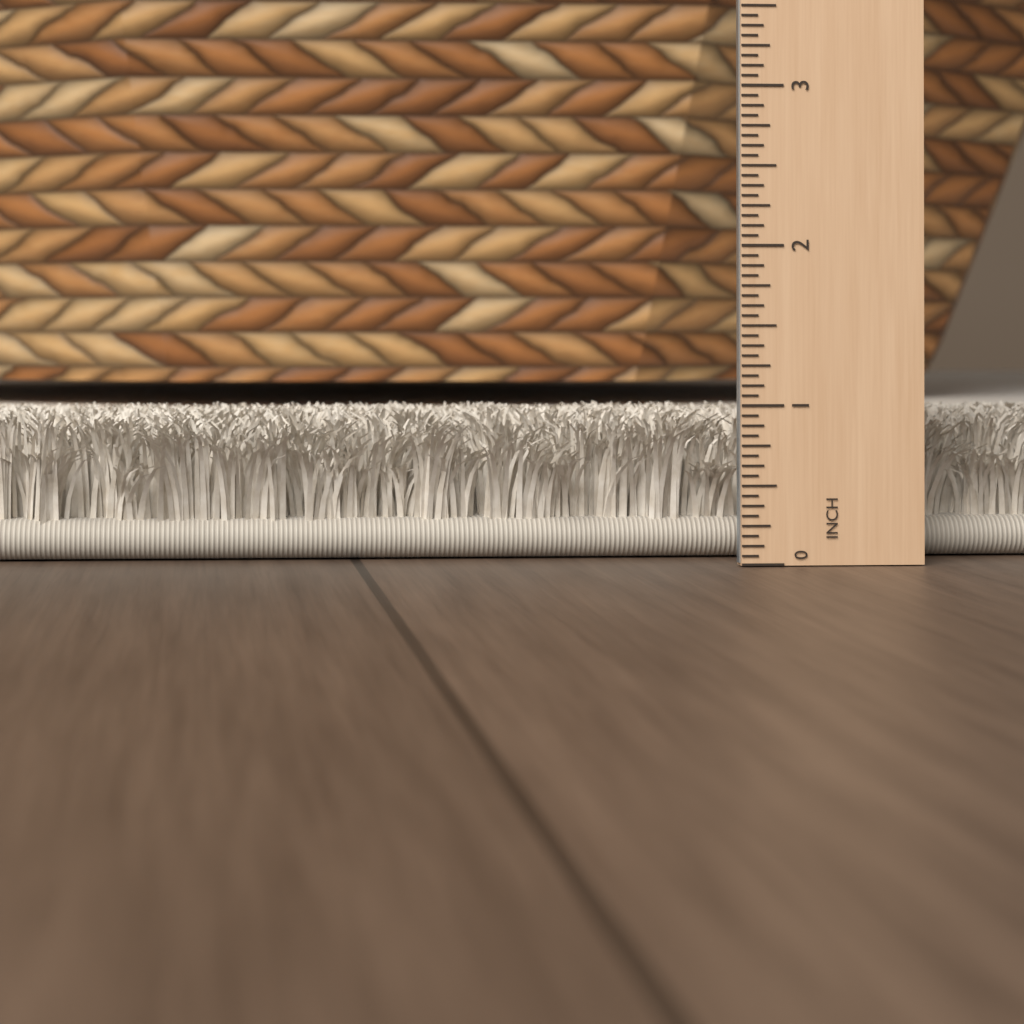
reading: 0.9375 in
